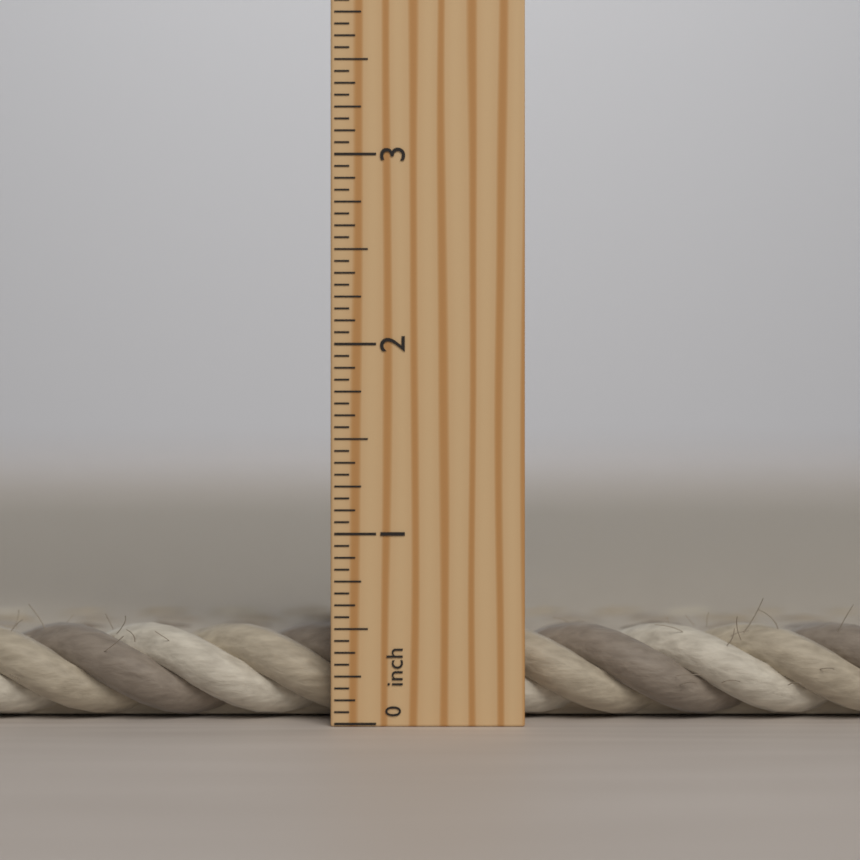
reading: 0.5000 inch
